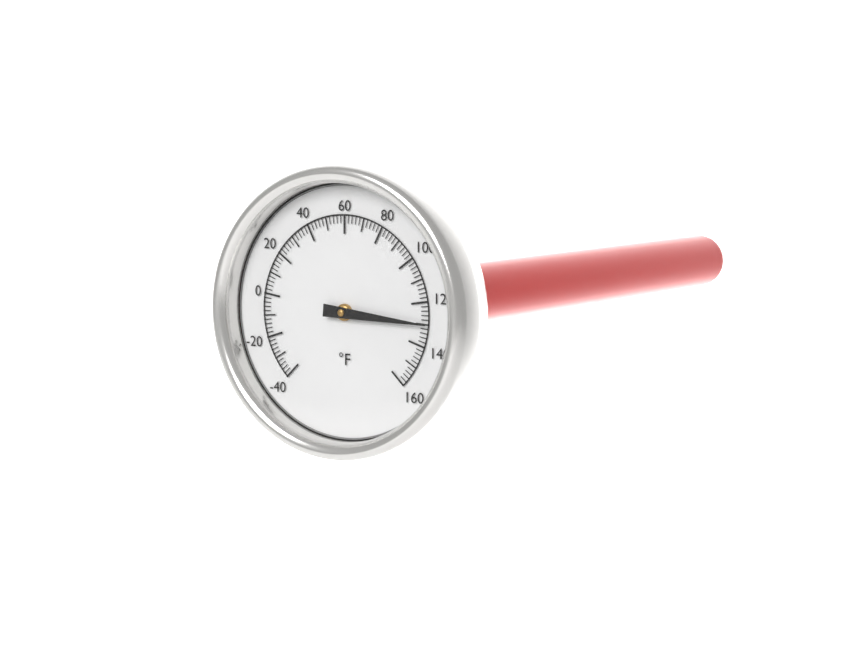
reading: 130 °F
